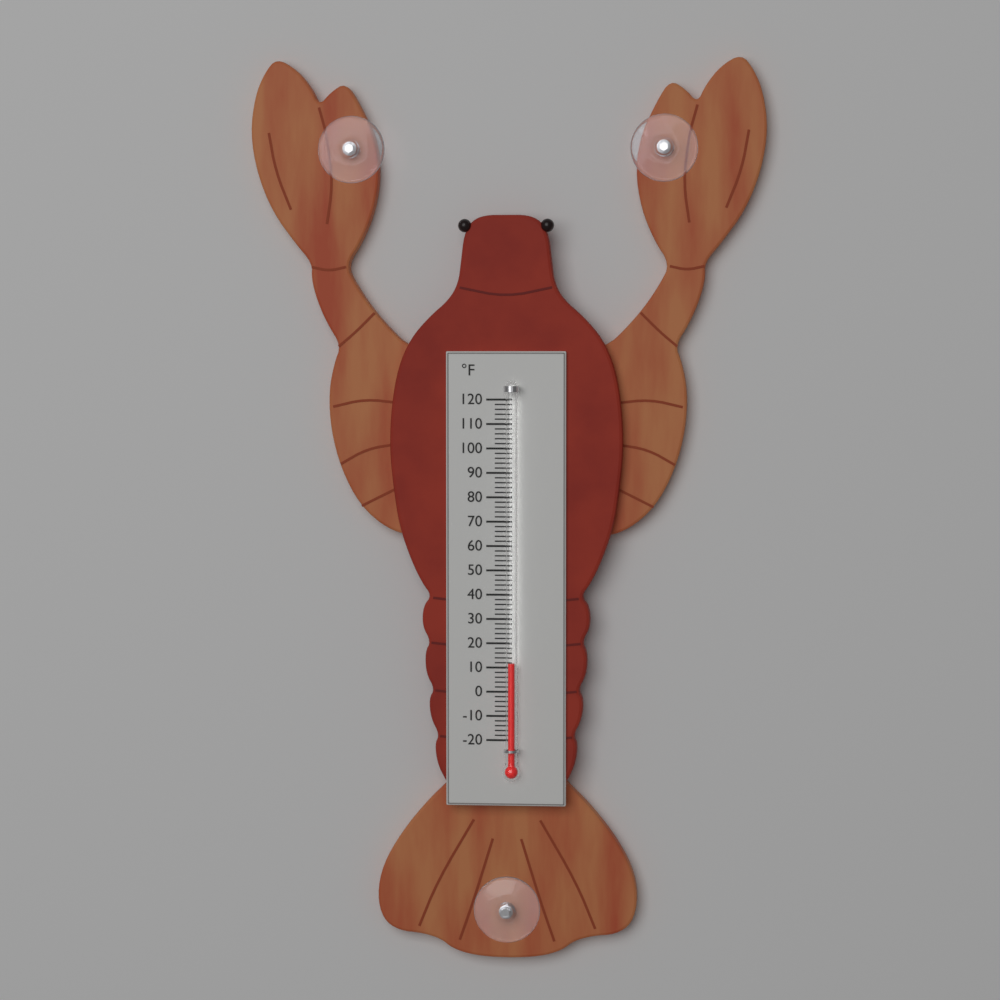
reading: 12 °F
